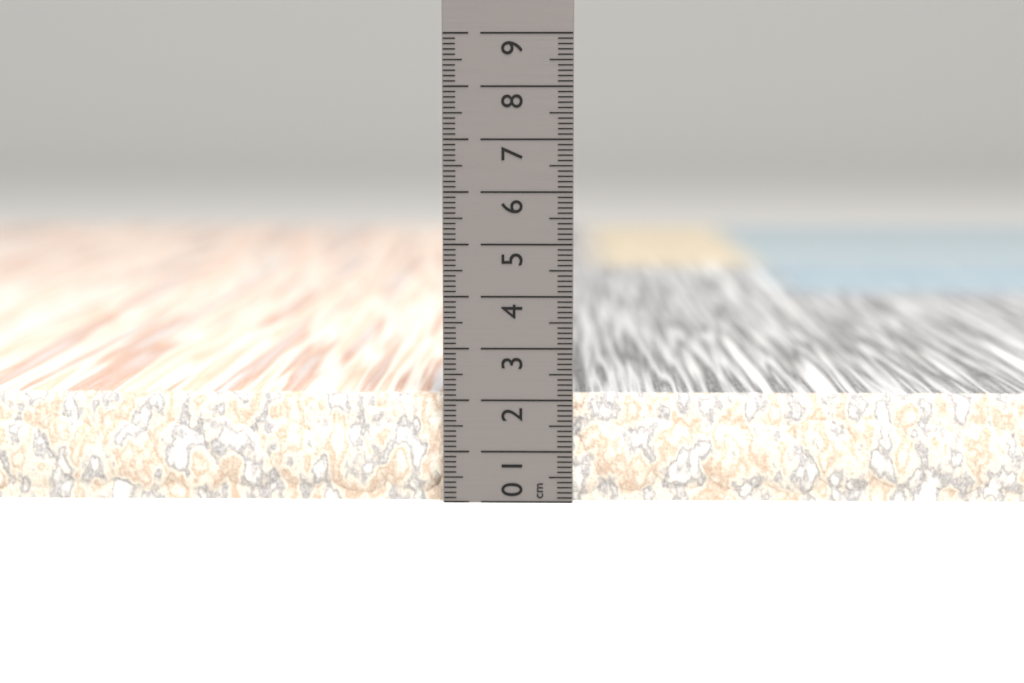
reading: 2.1 cm
